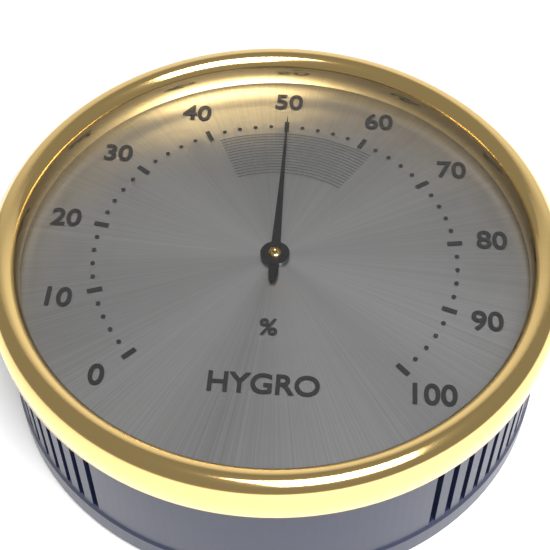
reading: 50 %
